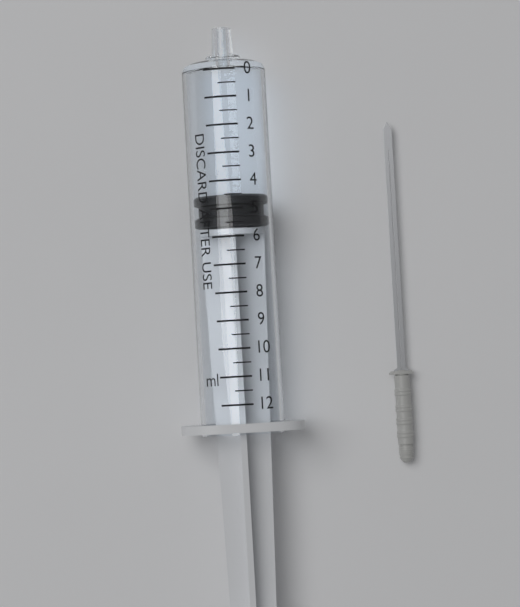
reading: 4.5 ml
